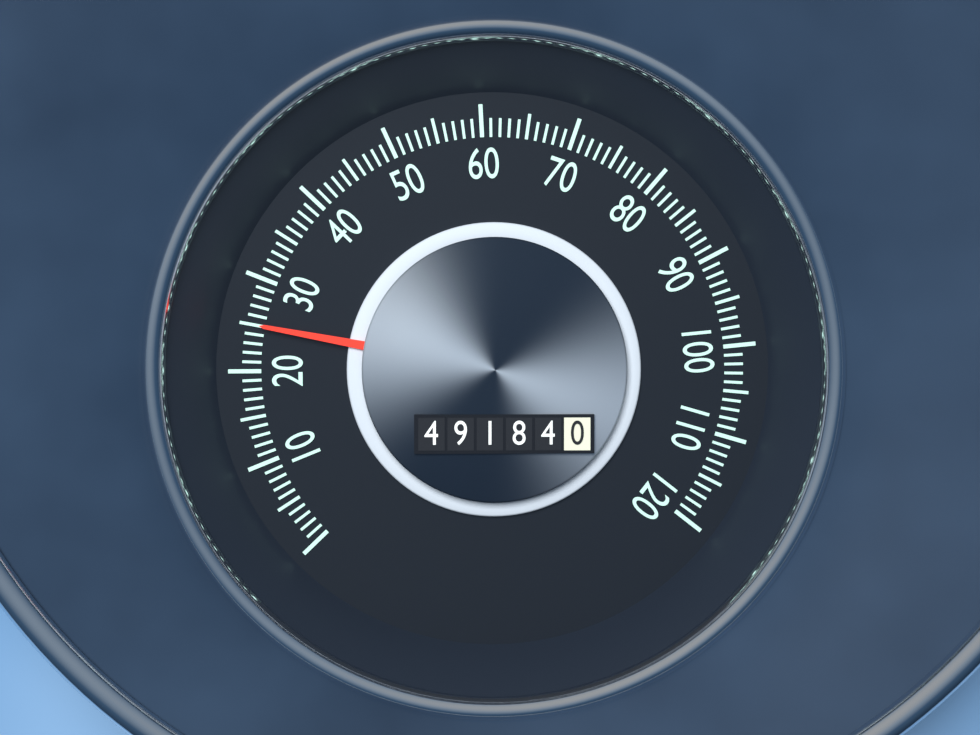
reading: 25 (no unit)
